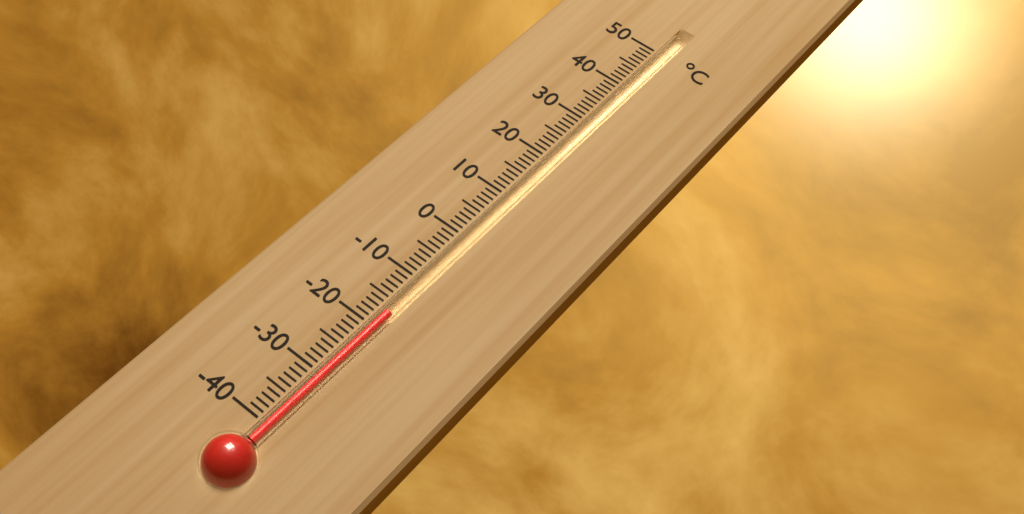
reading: -17 °C
